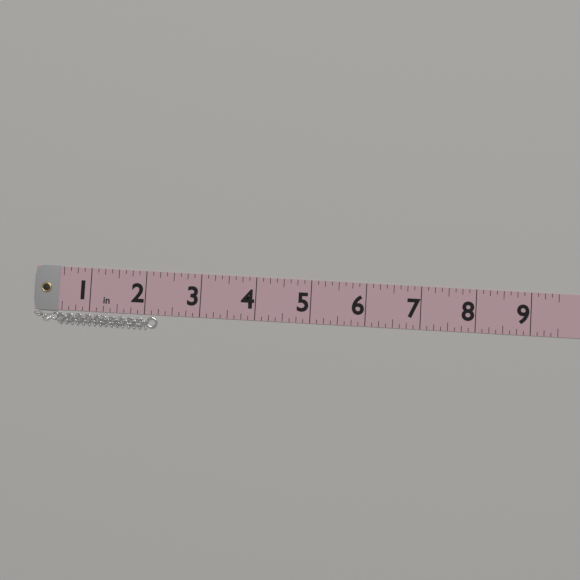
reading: 2.250 in
